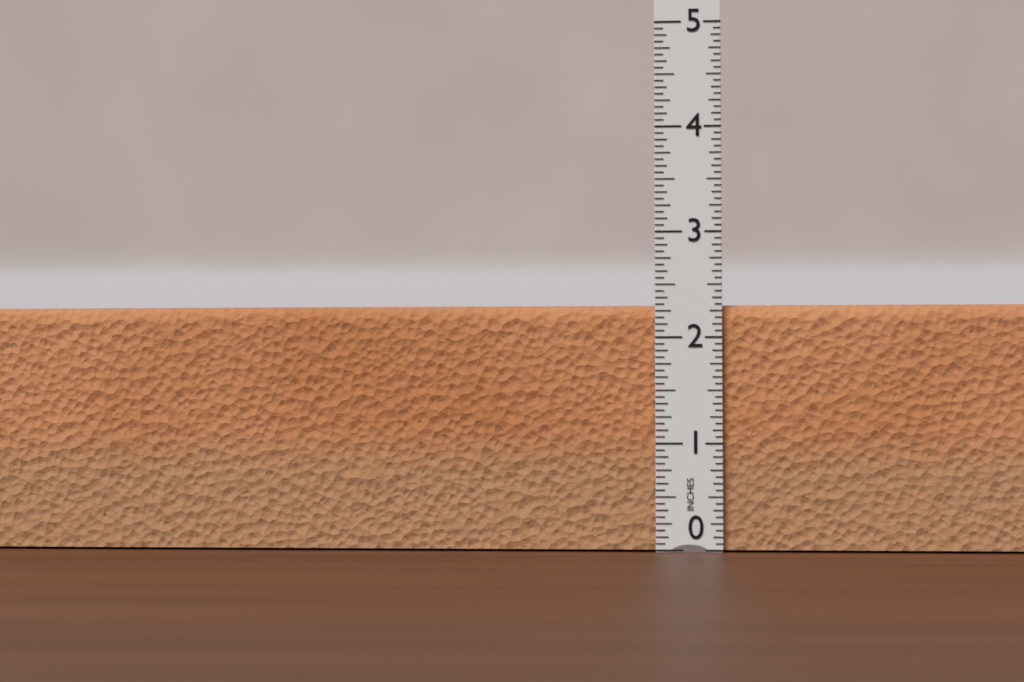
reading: 2.3125 in
